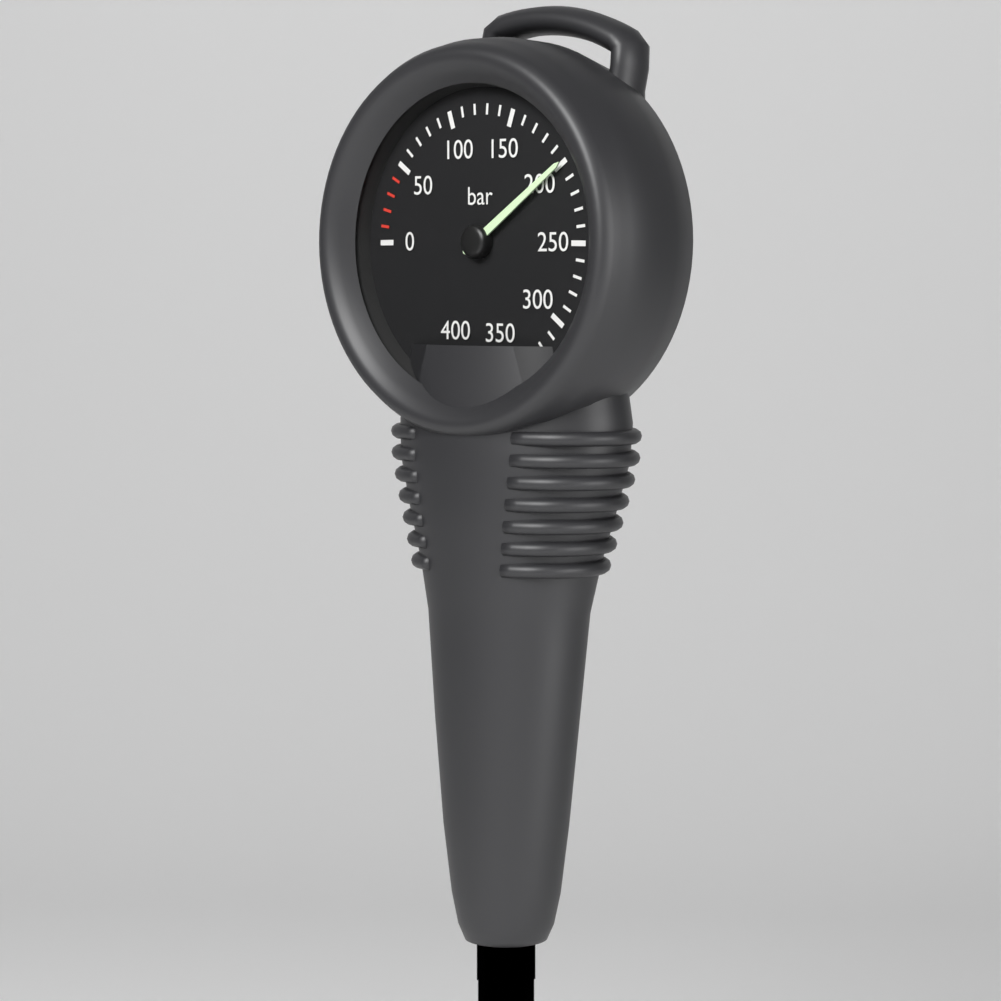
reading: 200 bar
